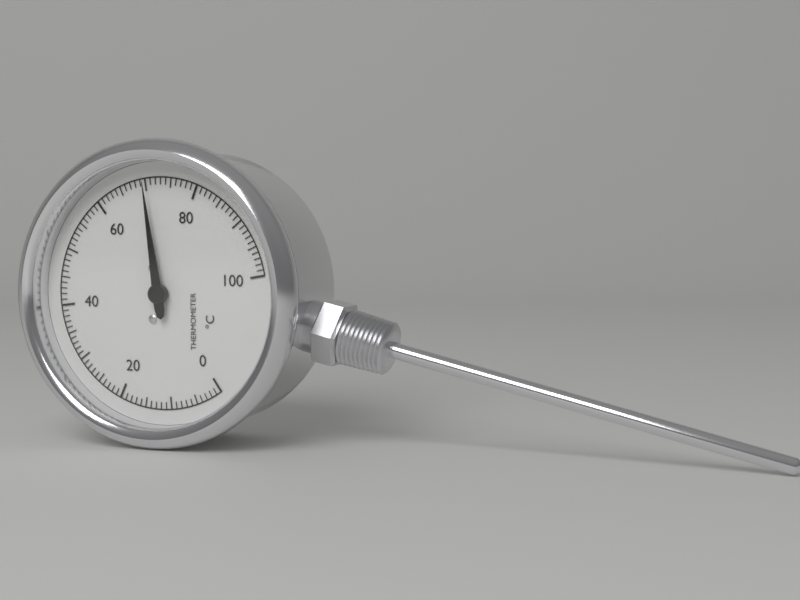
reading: 70 °C
